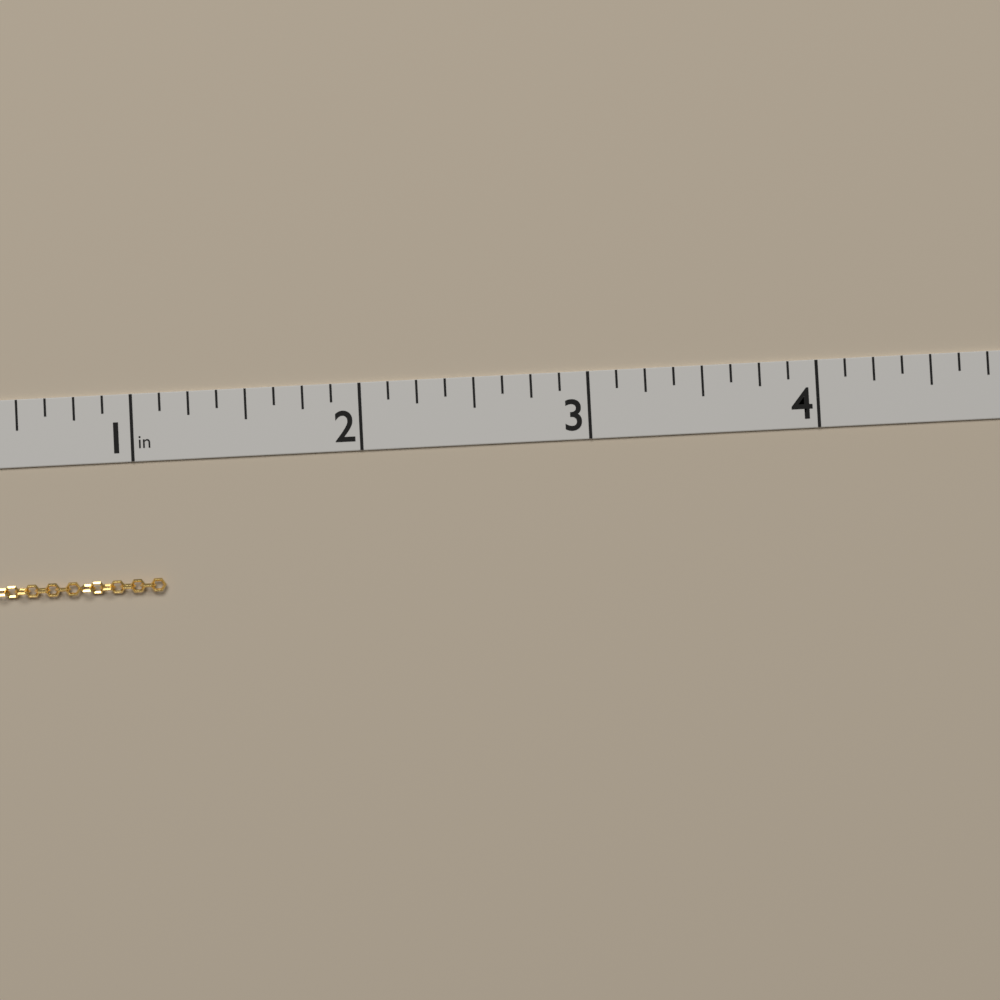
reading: 1.125 in
